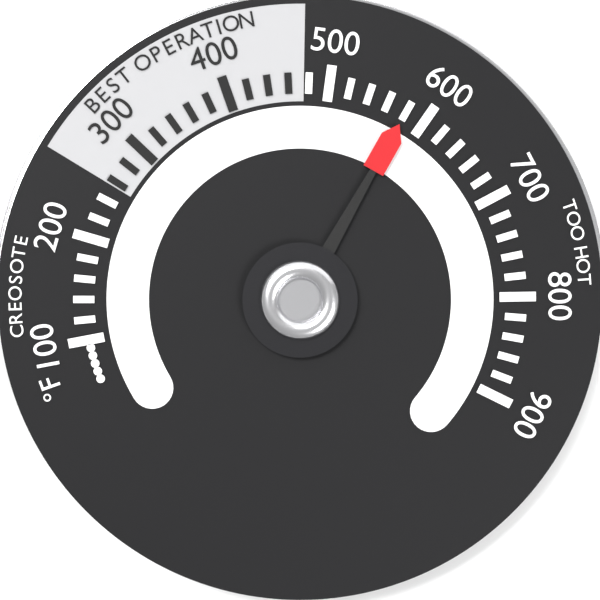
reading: 580 °F
